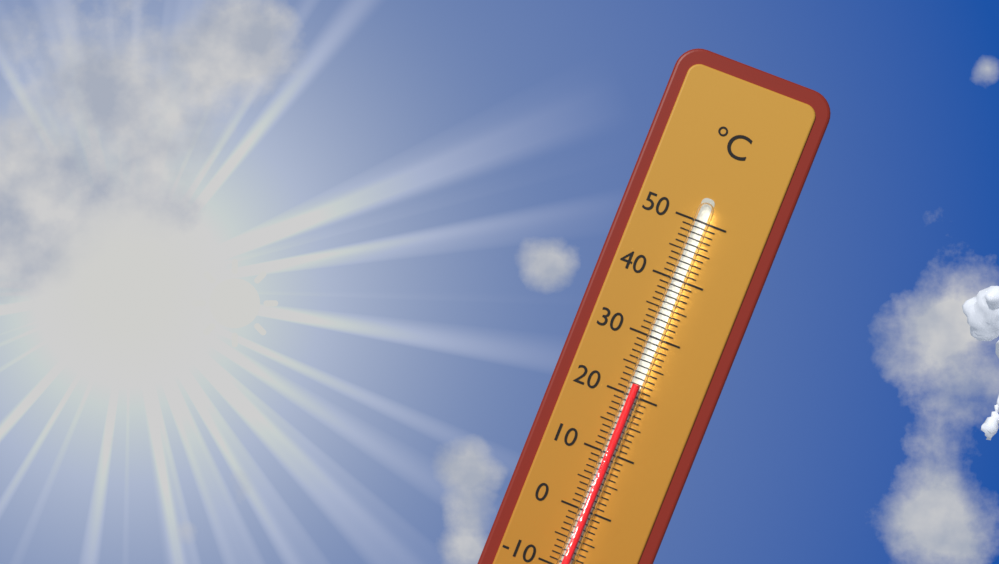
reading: 22 °C
